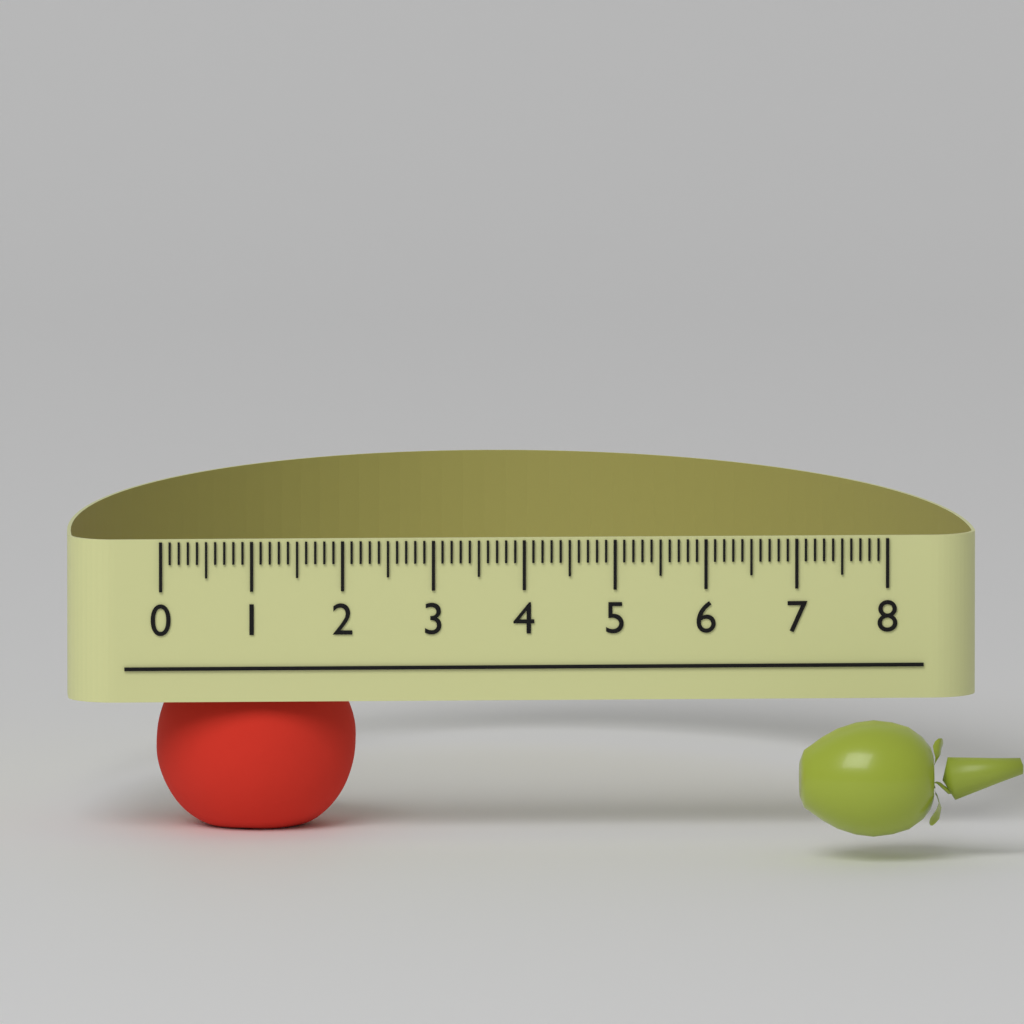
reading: 2.2 (no unit)
